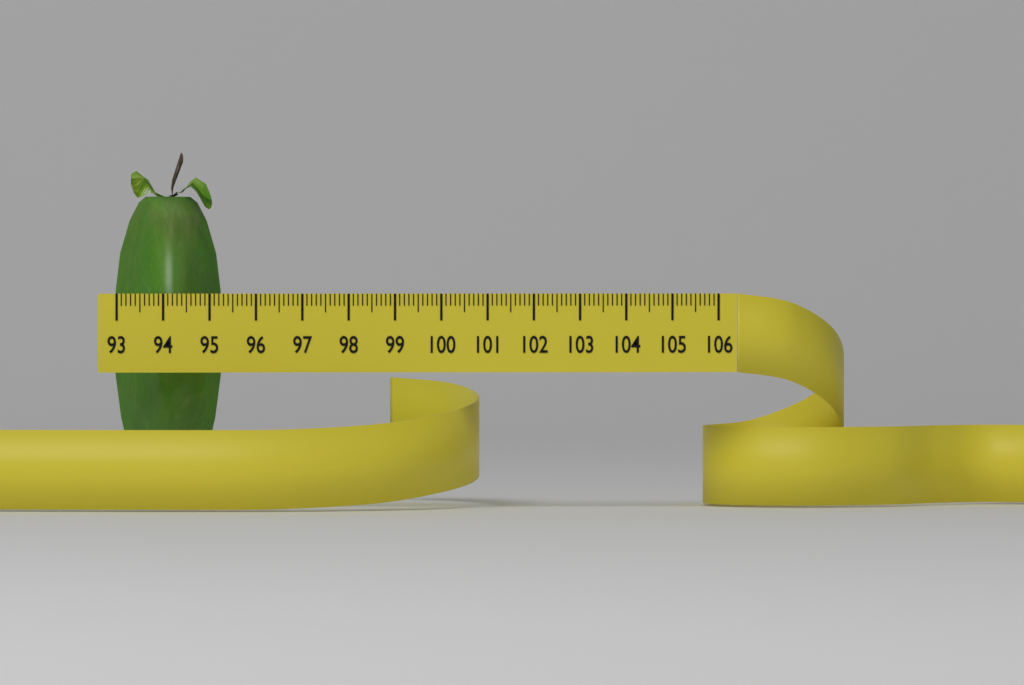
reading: 95.4 (no unit)
